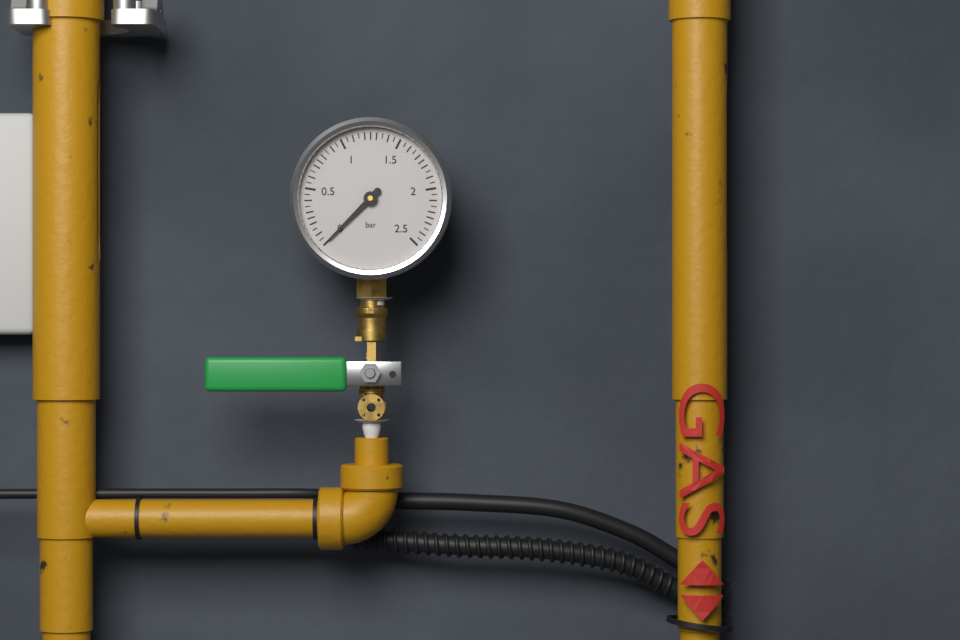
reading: 0.00 bar
